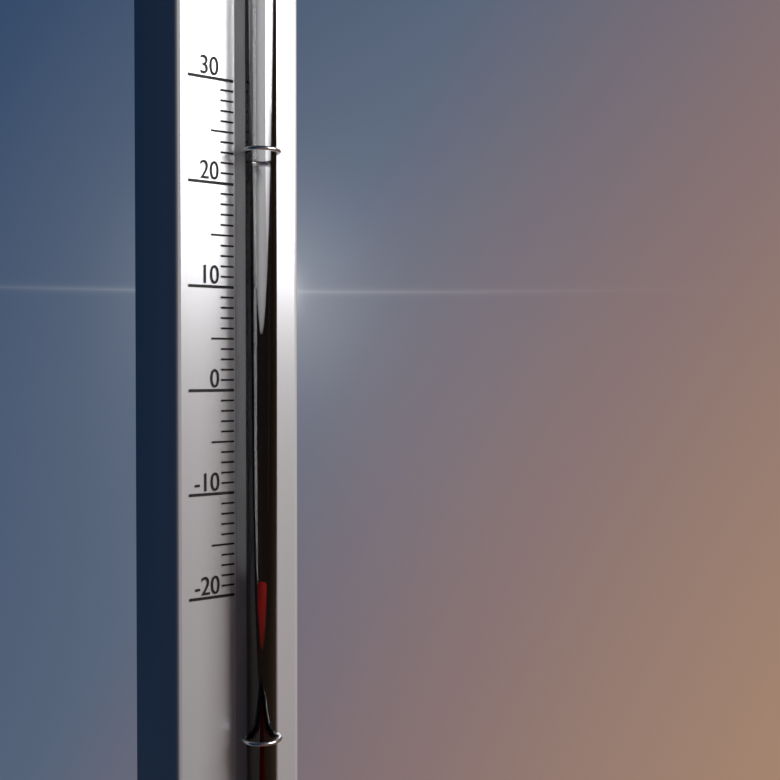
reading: -18 (no unit)
